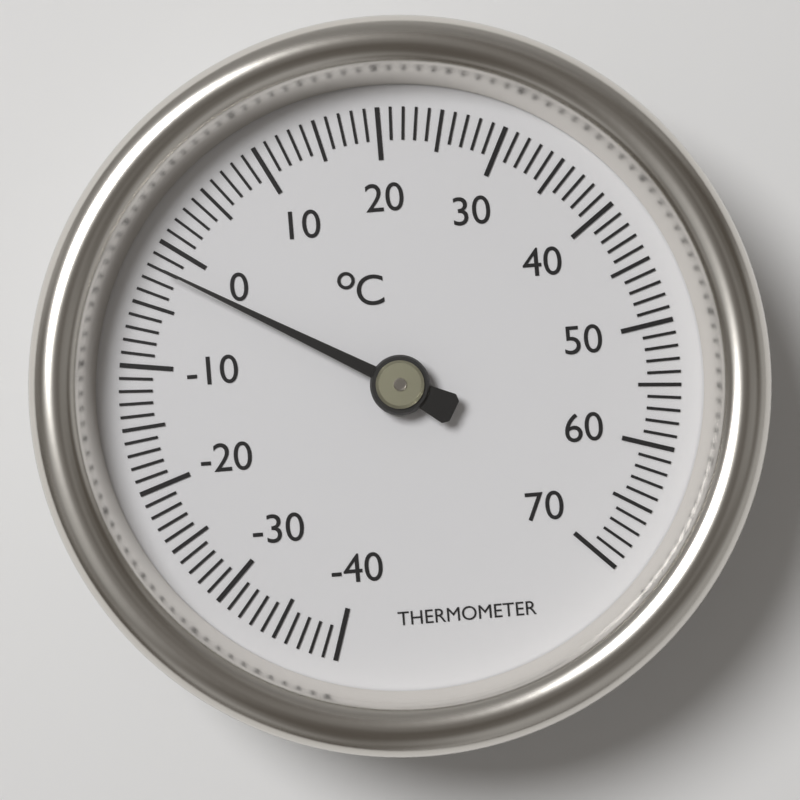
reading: -2 °C
